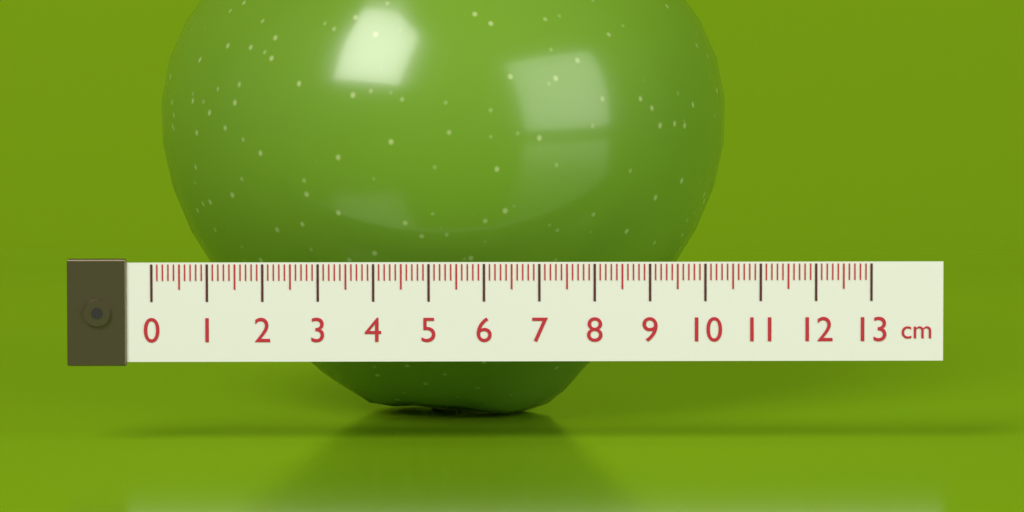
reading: 10.5 cm
